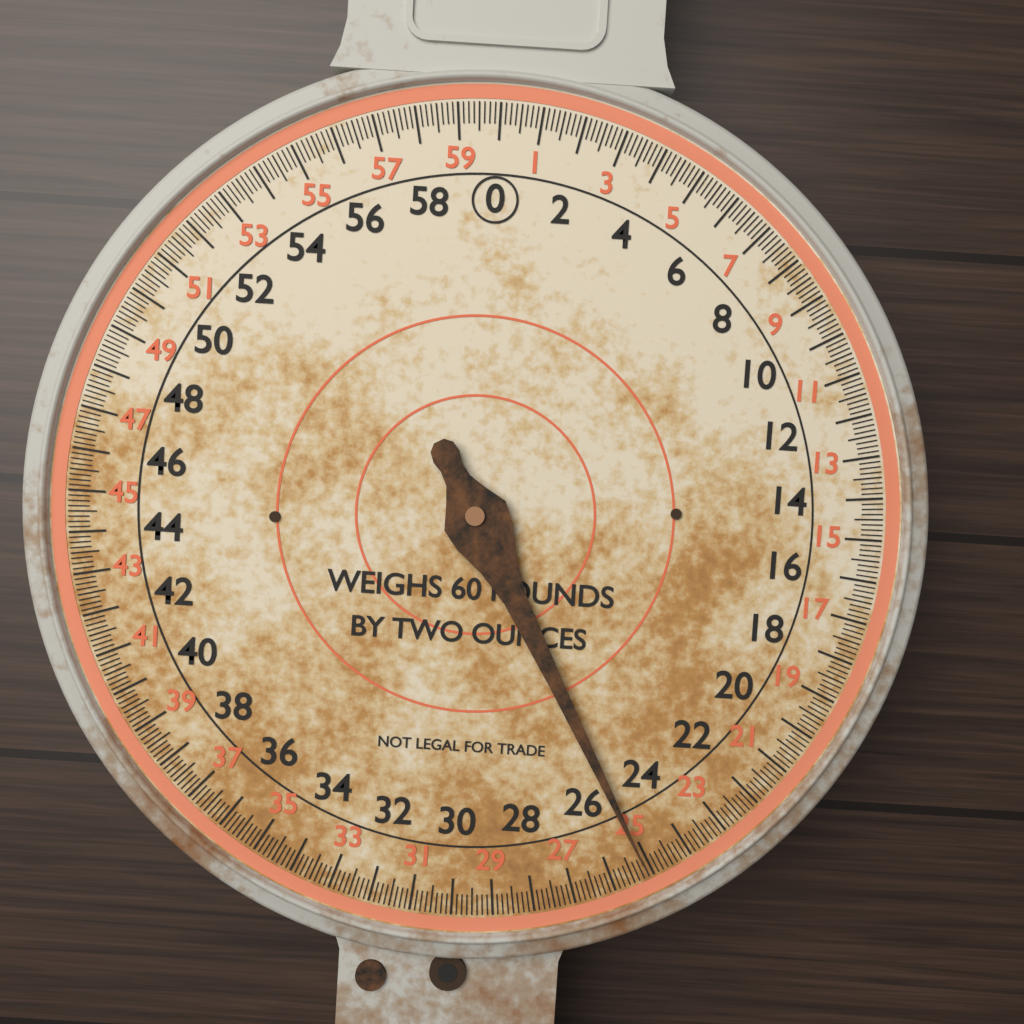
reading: 25.125 lb
